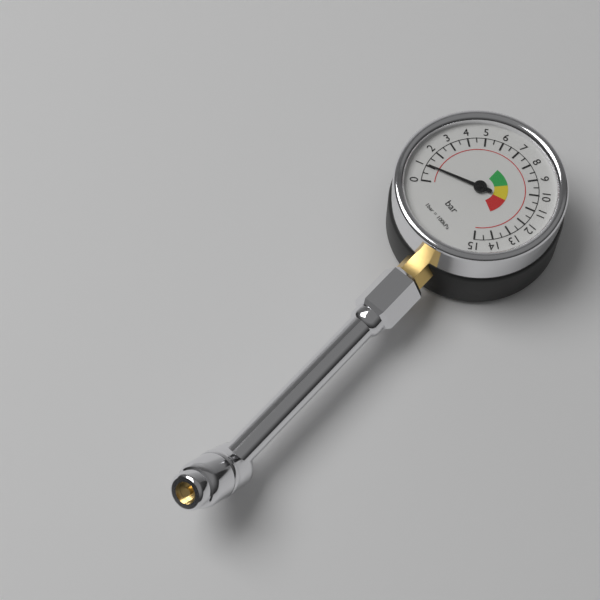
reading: 1.0 bar
